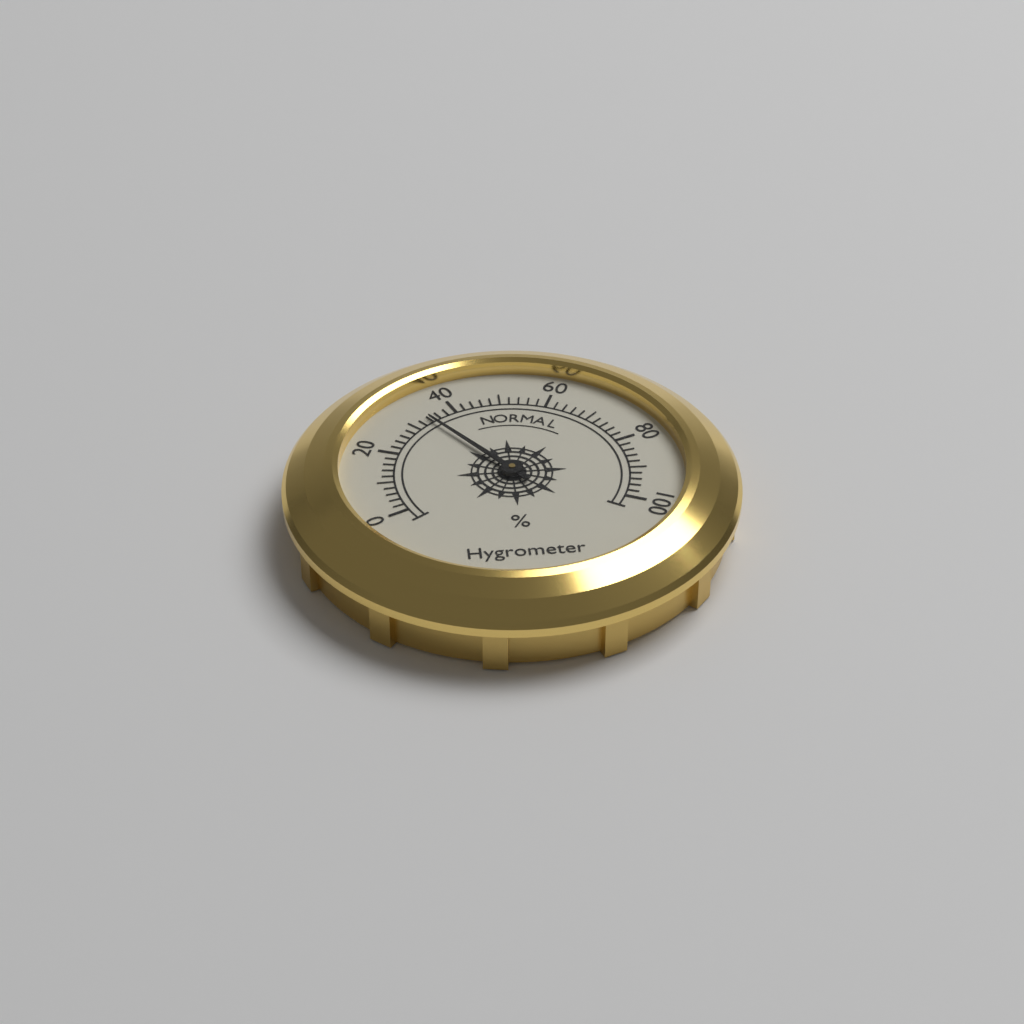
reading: 34 %
